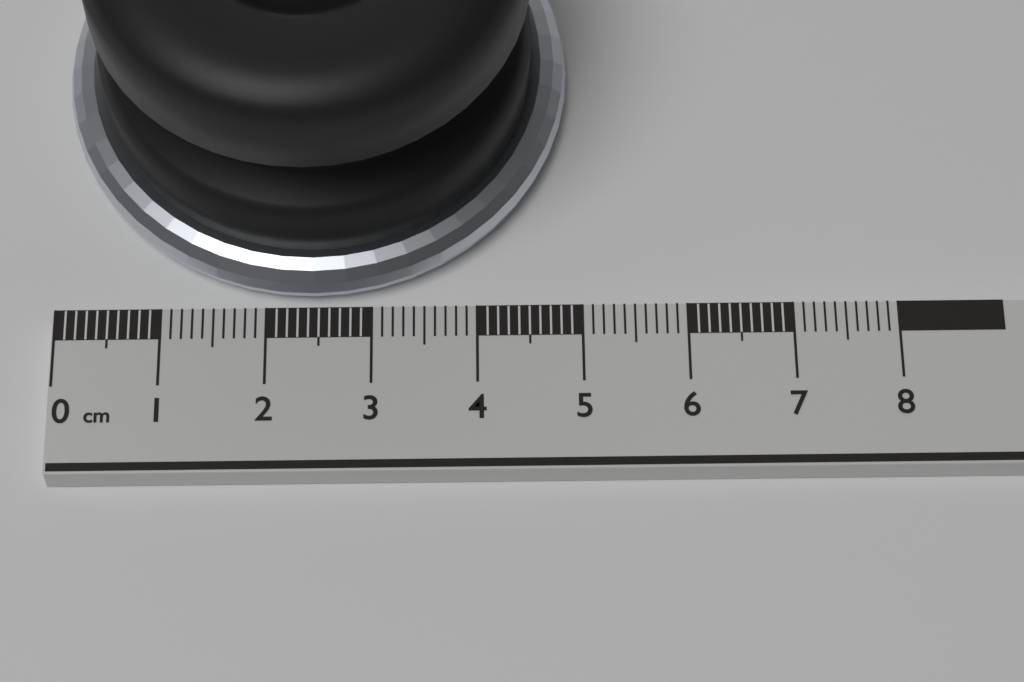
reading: 4.9 cm
